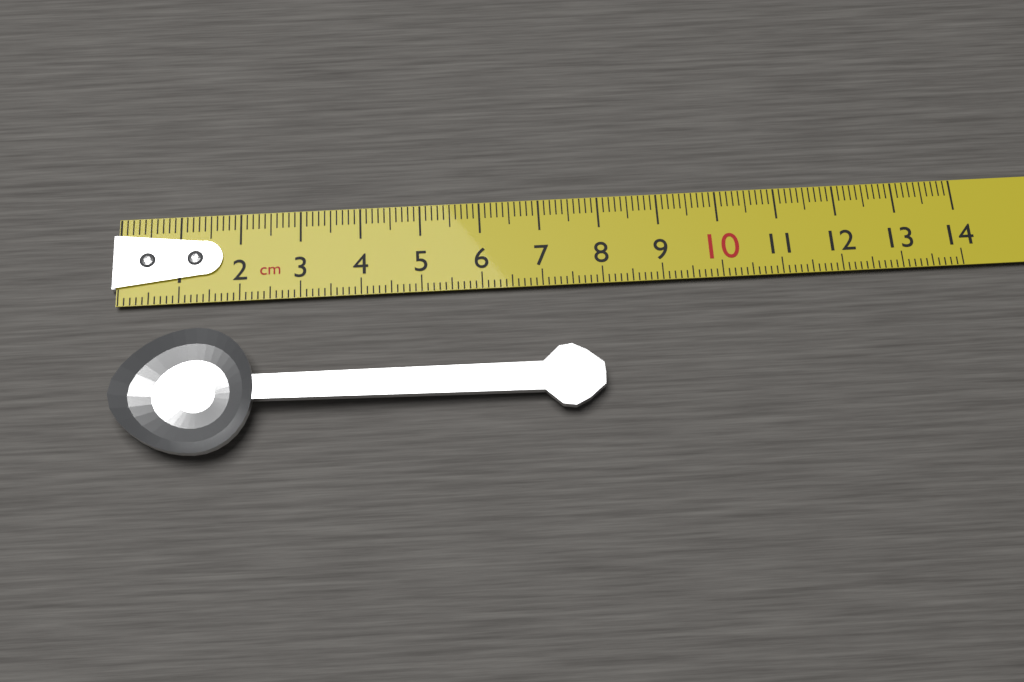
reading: 7.9 cm
